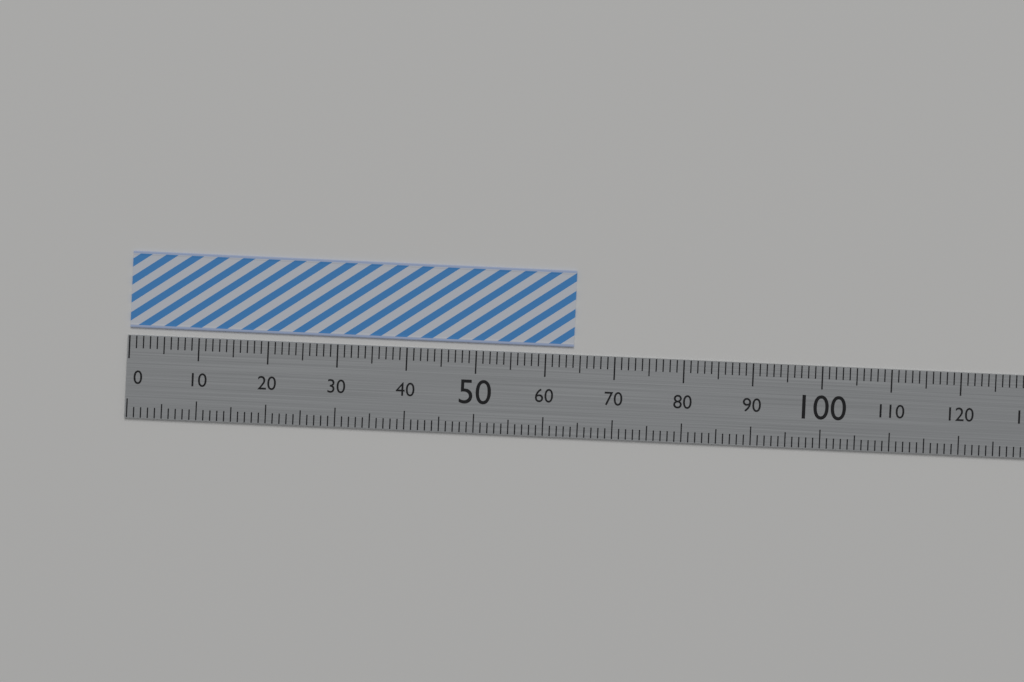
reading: 64 (no unit)
